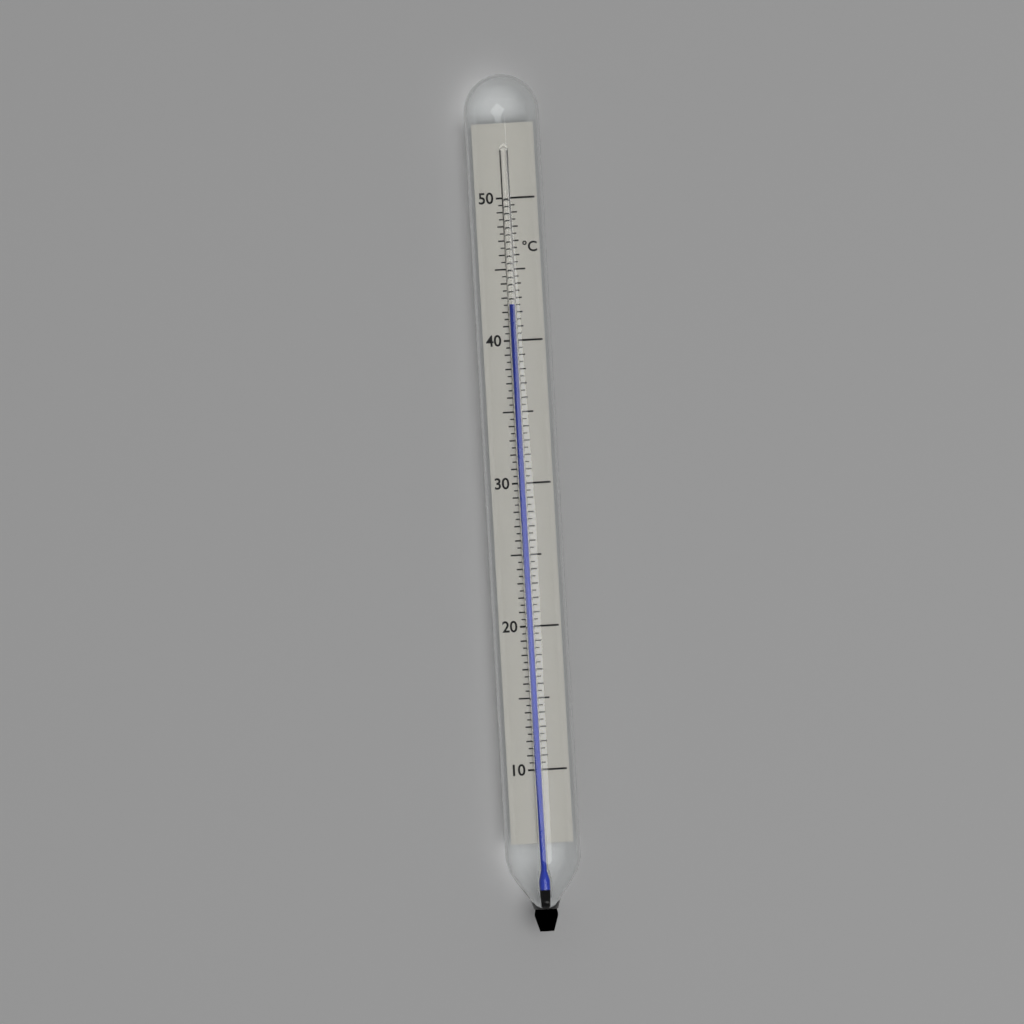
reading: 42.5 °C
